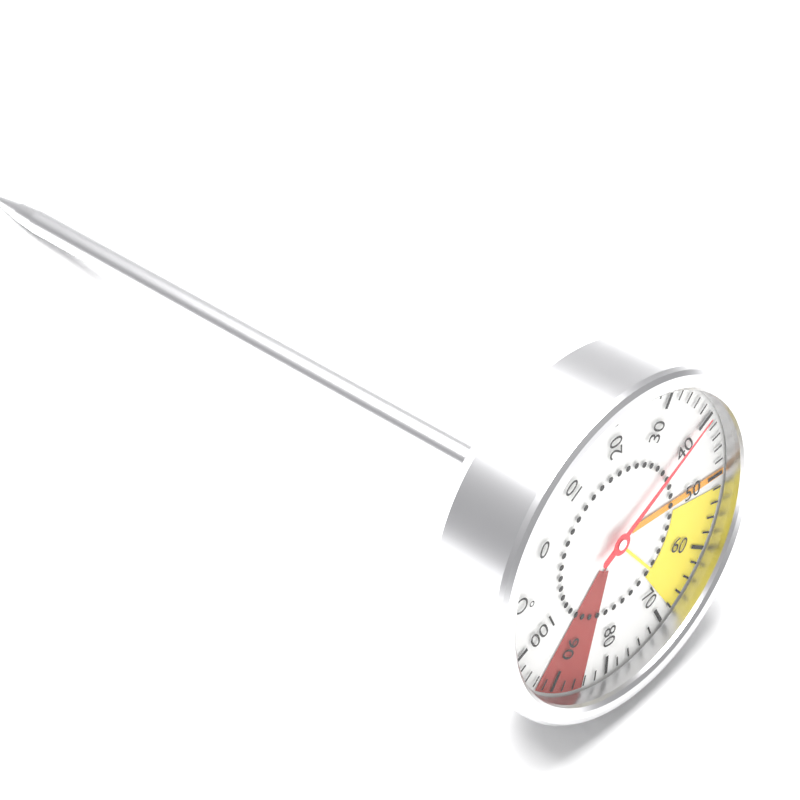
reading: 40 °C
